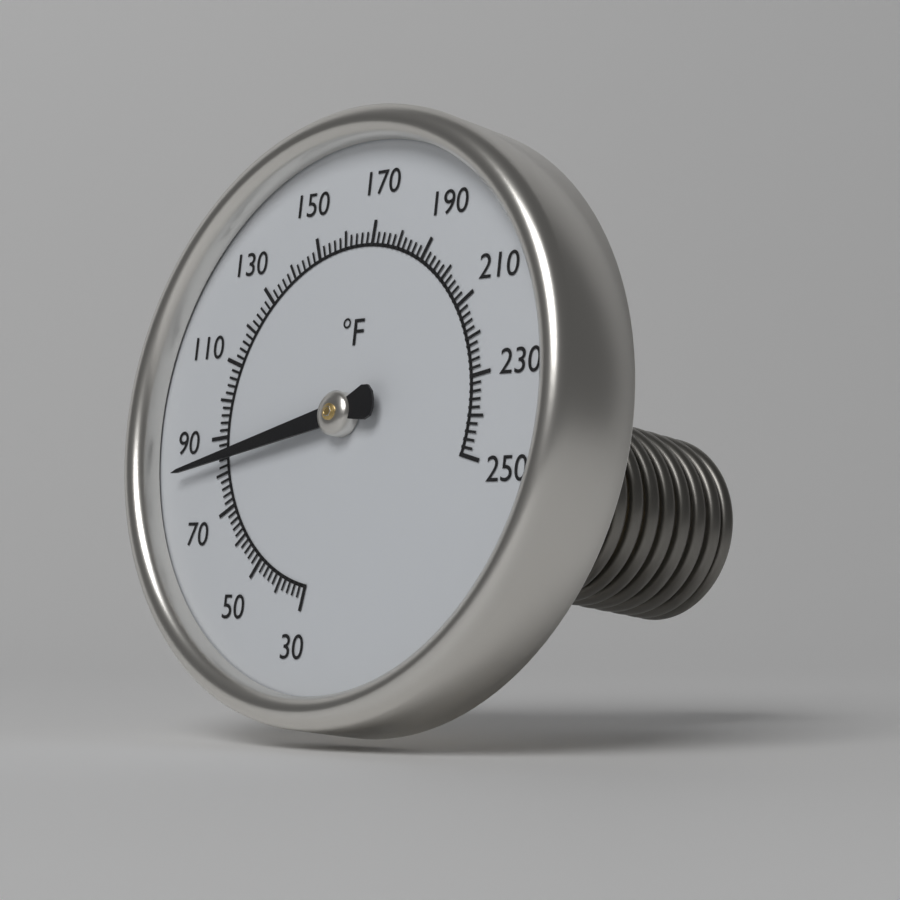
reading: 84 °F
